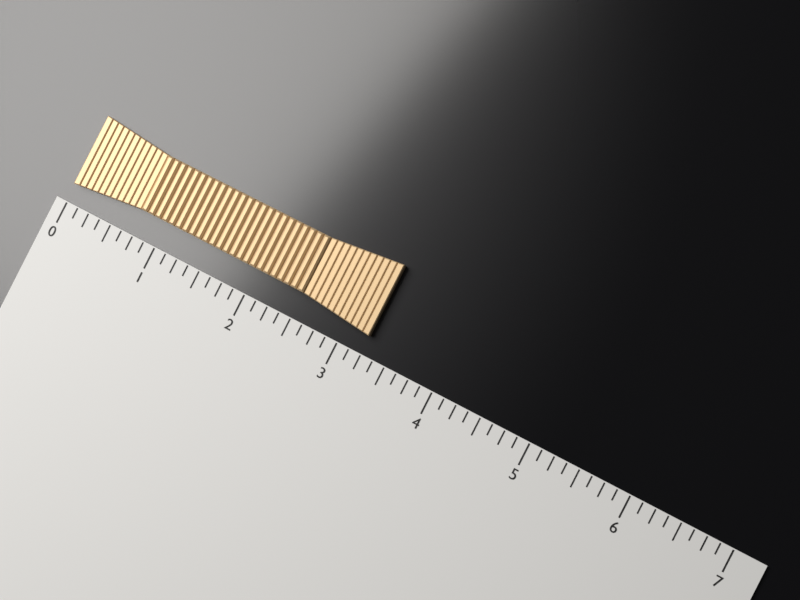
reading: 3.250 (no unit)
